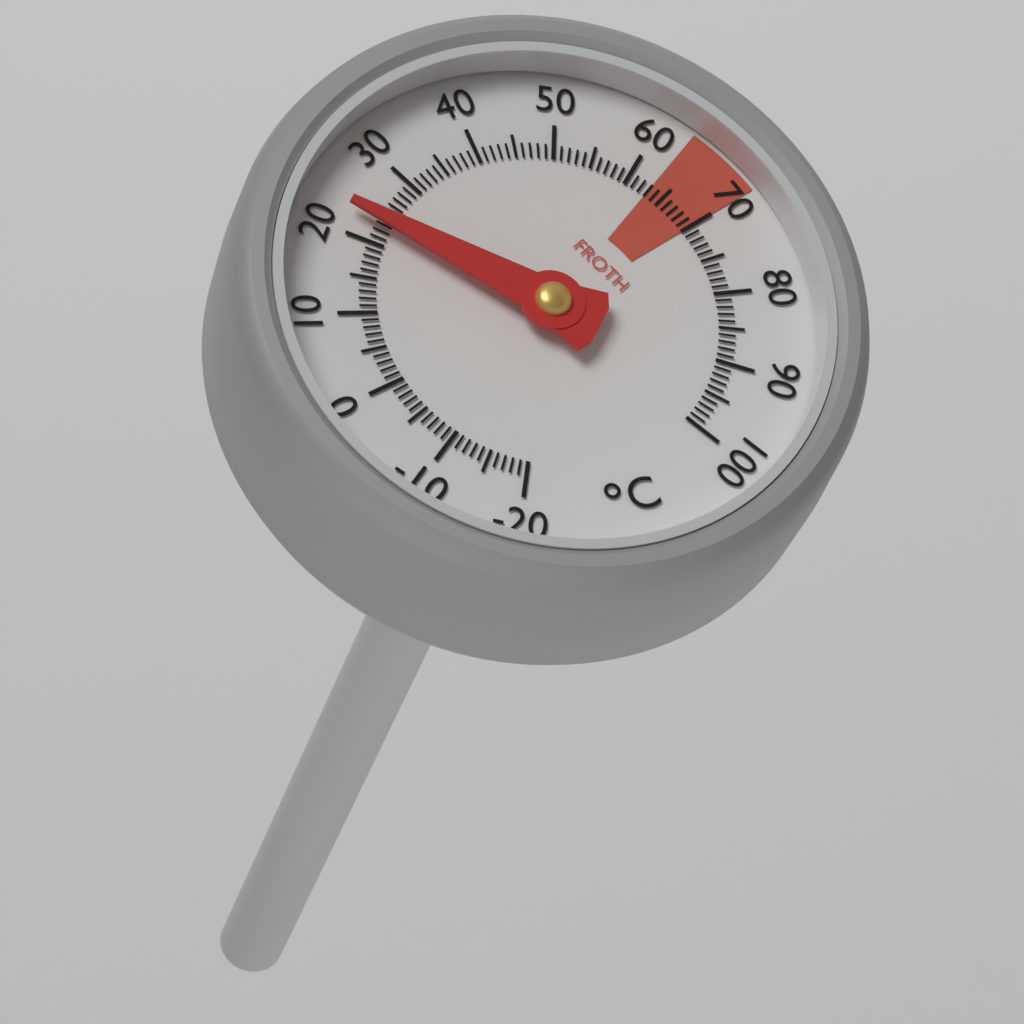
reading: 23 °C
